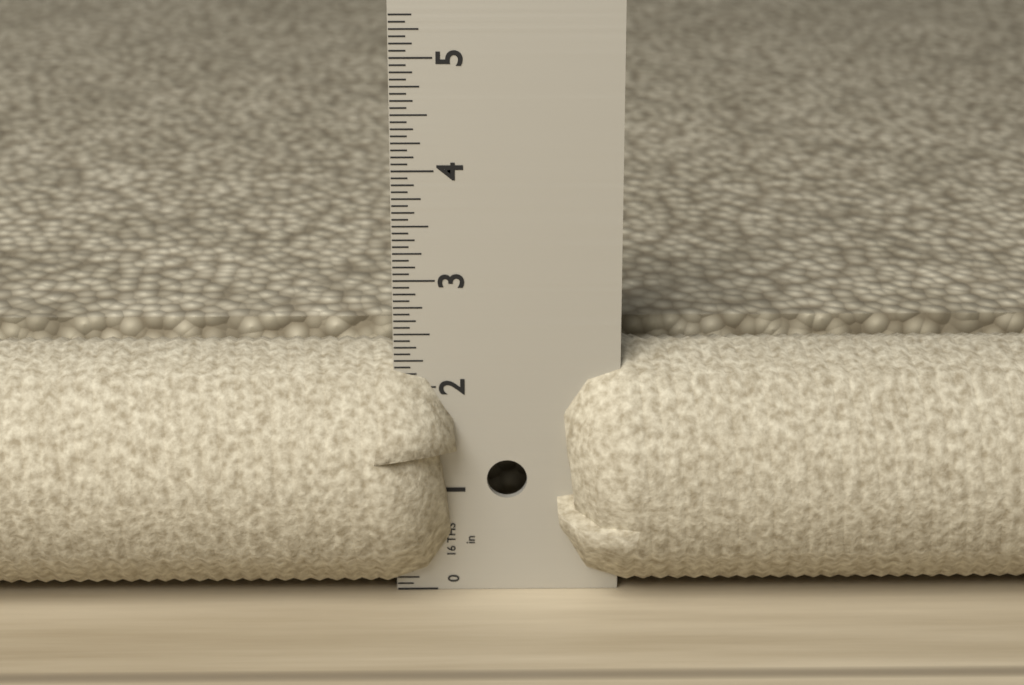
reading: 2.3125 in
